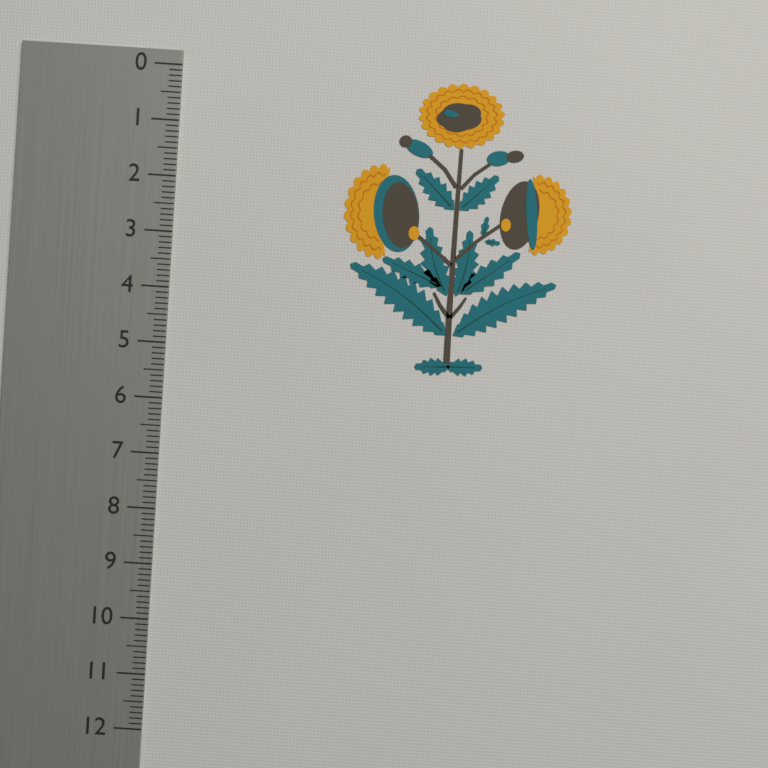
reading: 5.3 (no unit)
